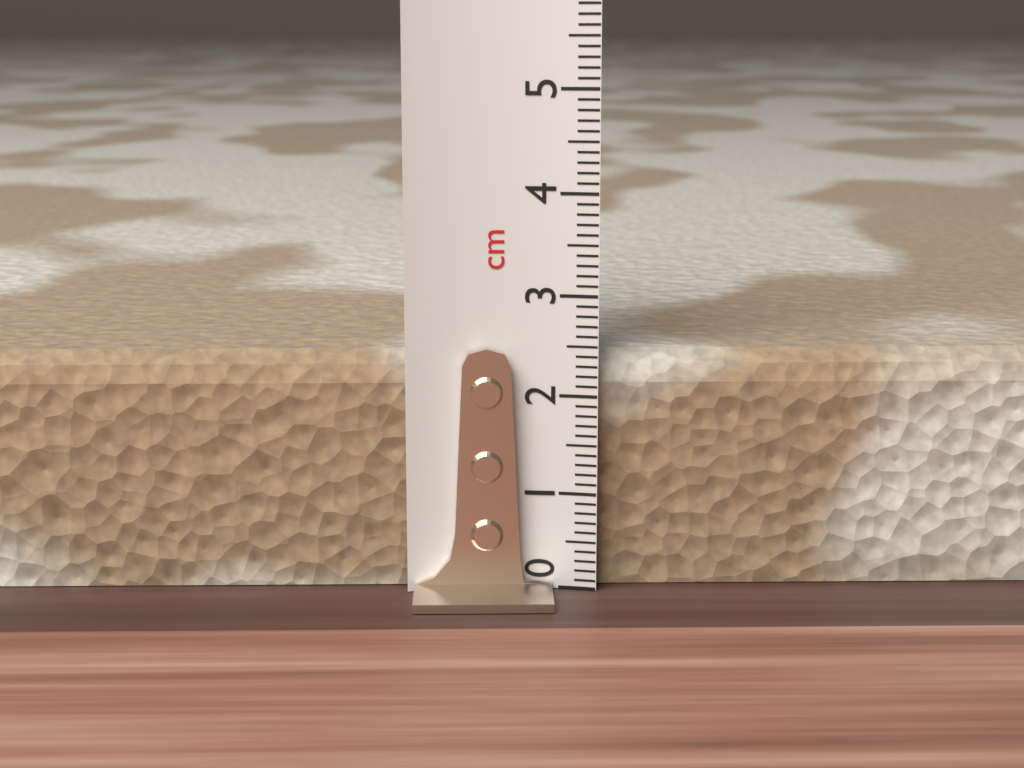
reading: 2.4 cm
